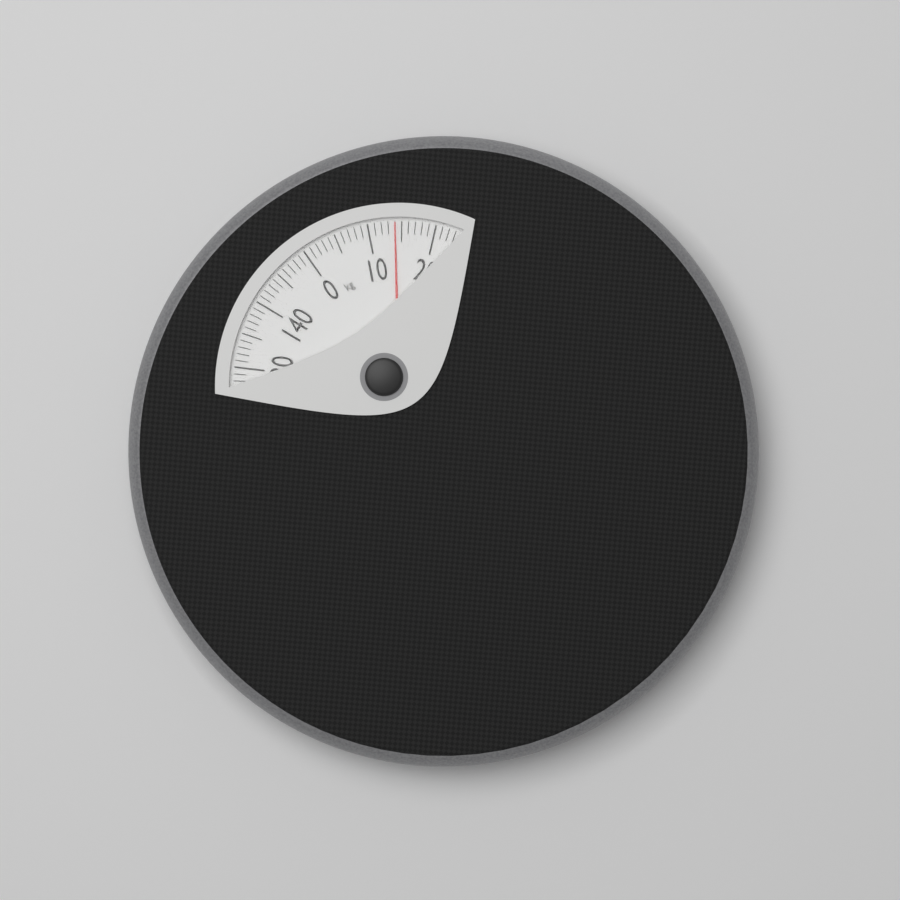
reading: 14 kg
